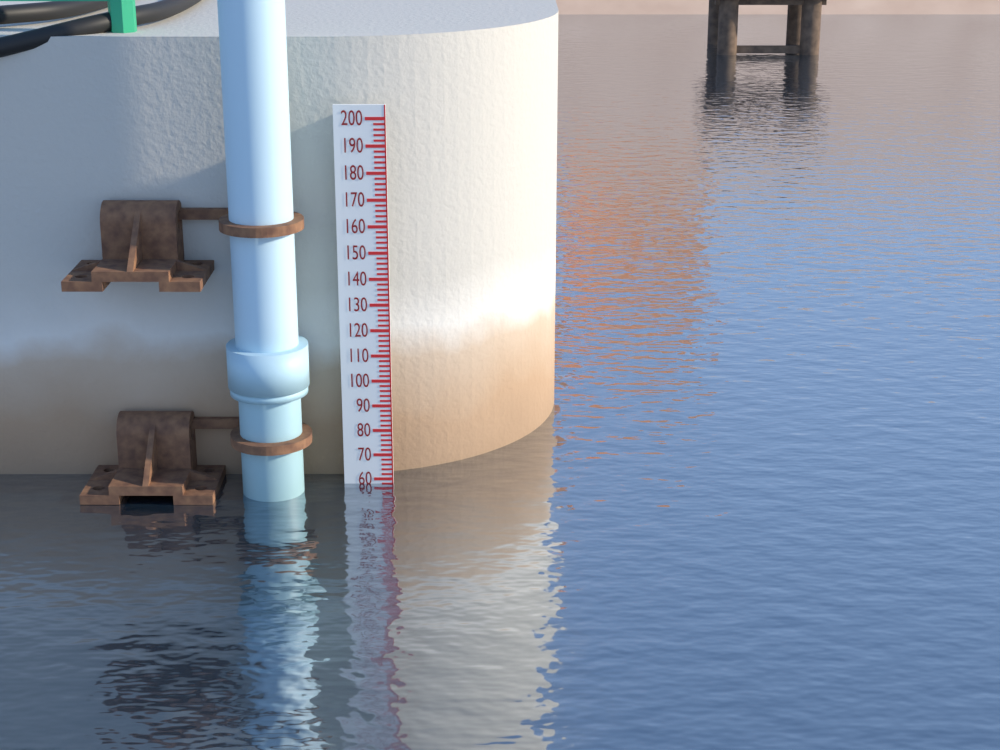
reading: 58 (no unit)
